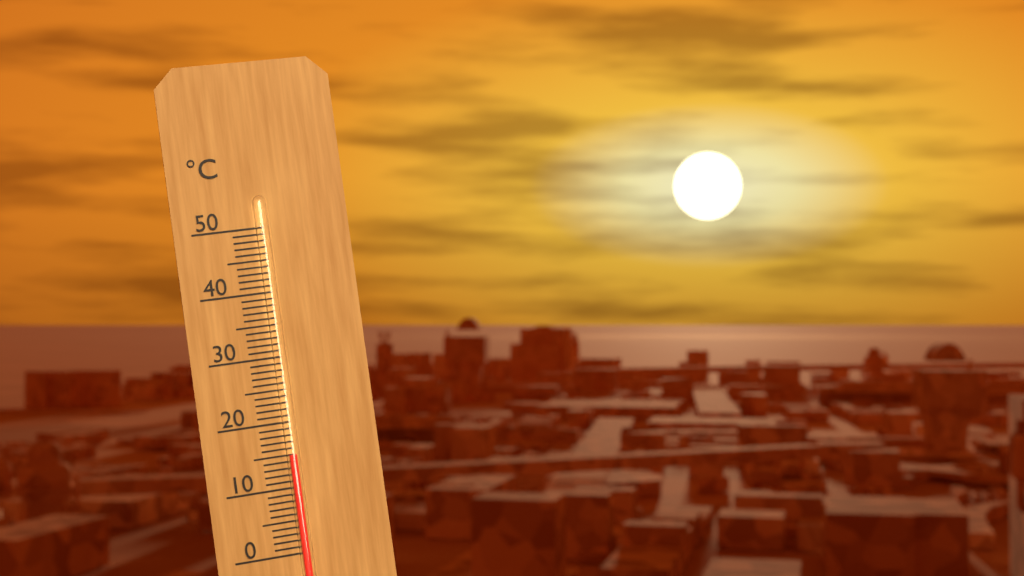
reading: 15 °C
